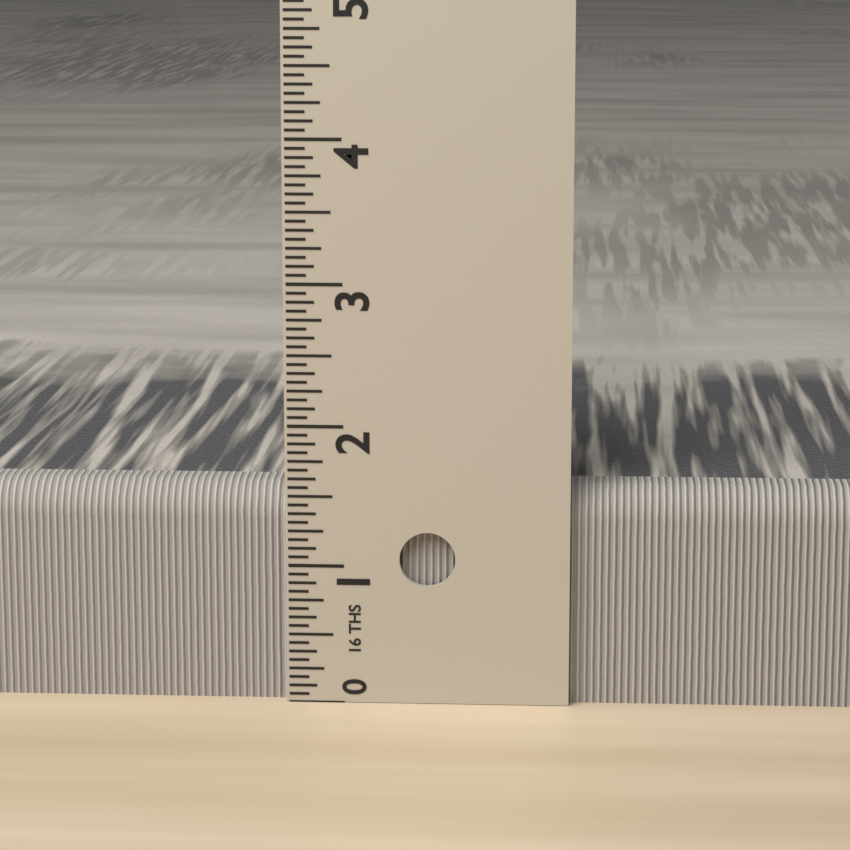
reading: 1.5625 in
